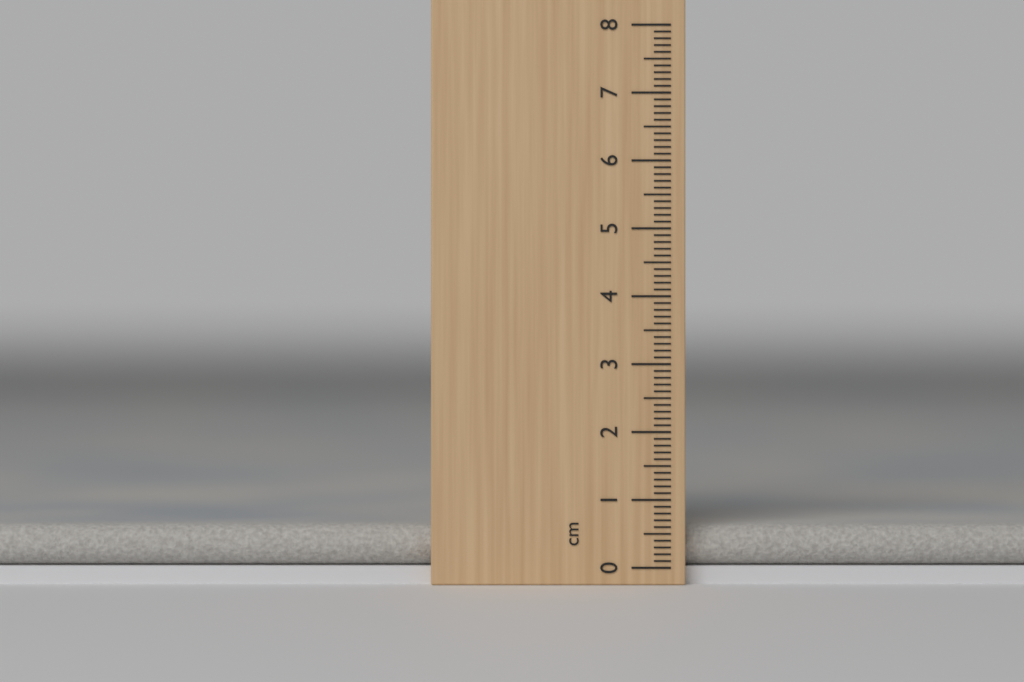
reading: 0.6 cm
